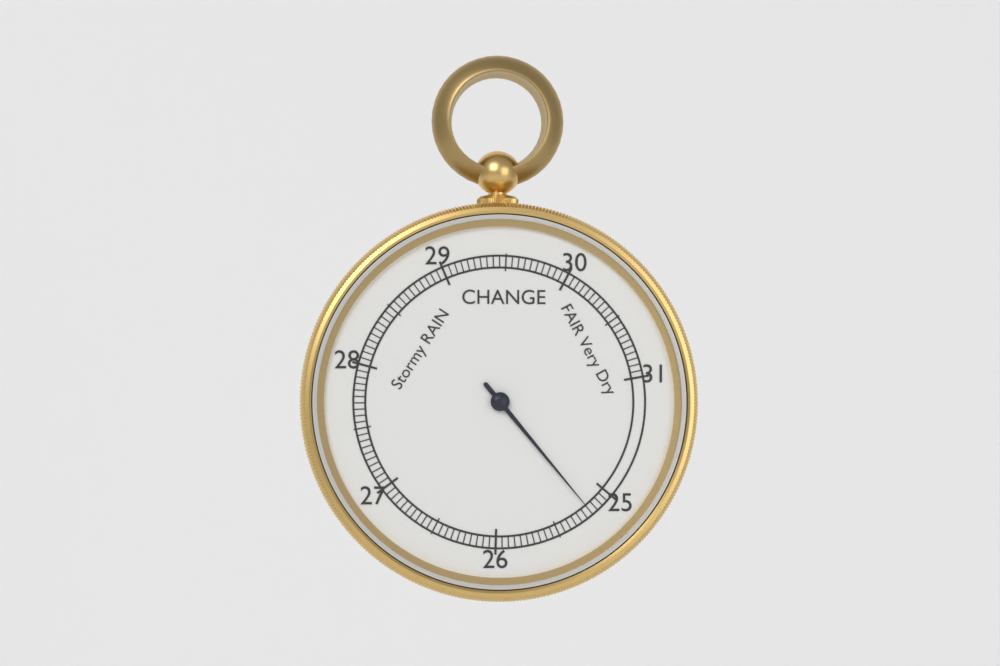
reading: 25.20 inHg
